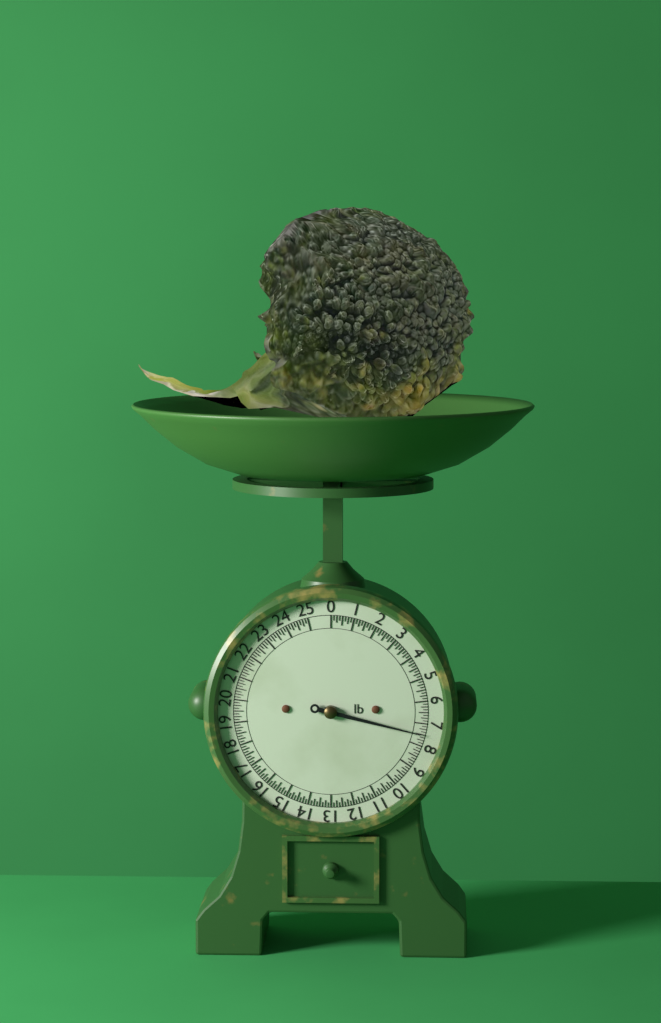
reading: 7.500 lb
